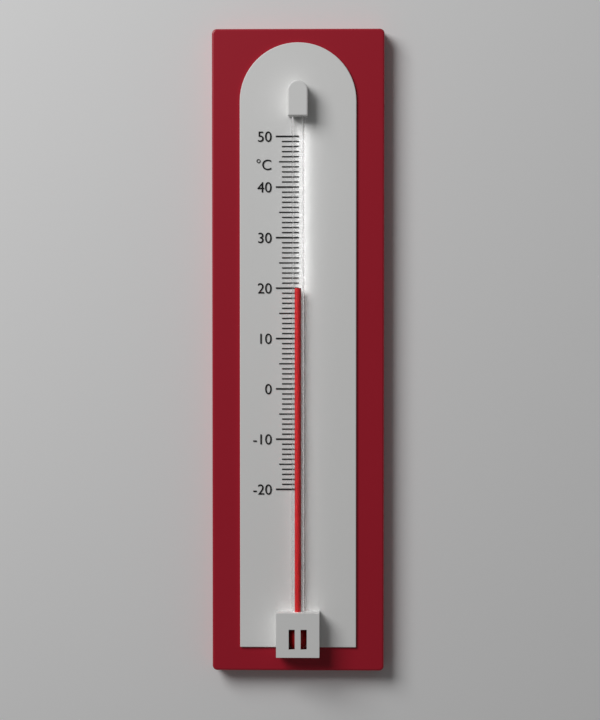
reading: 20 °C
